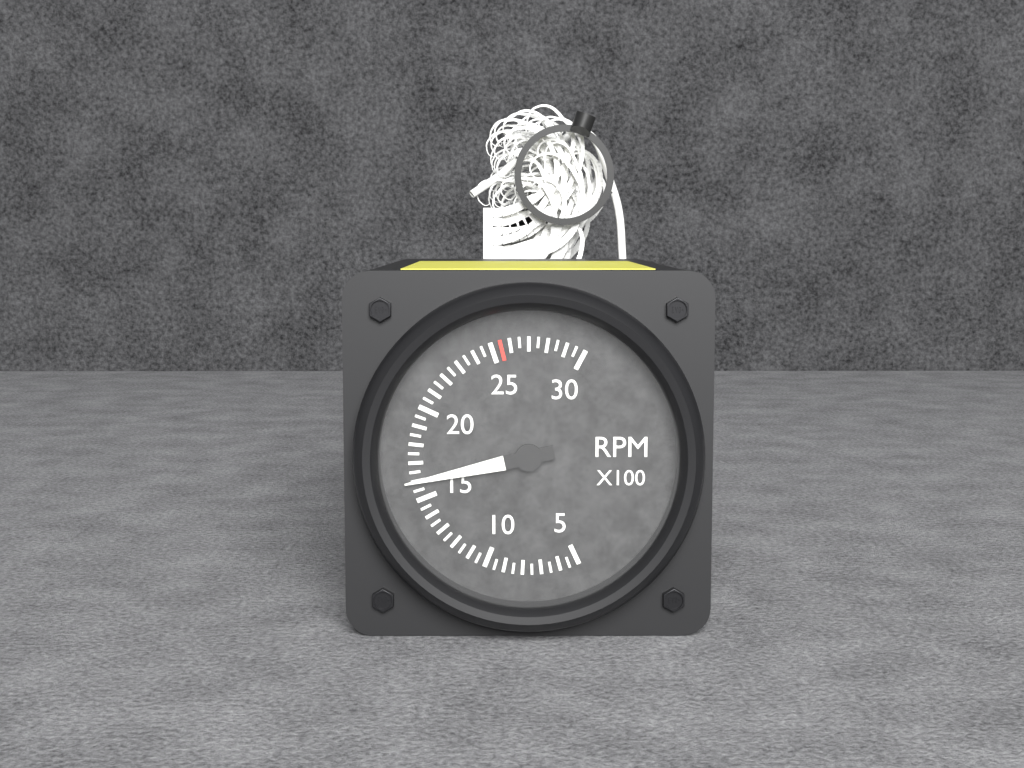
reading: 1600 RPM
